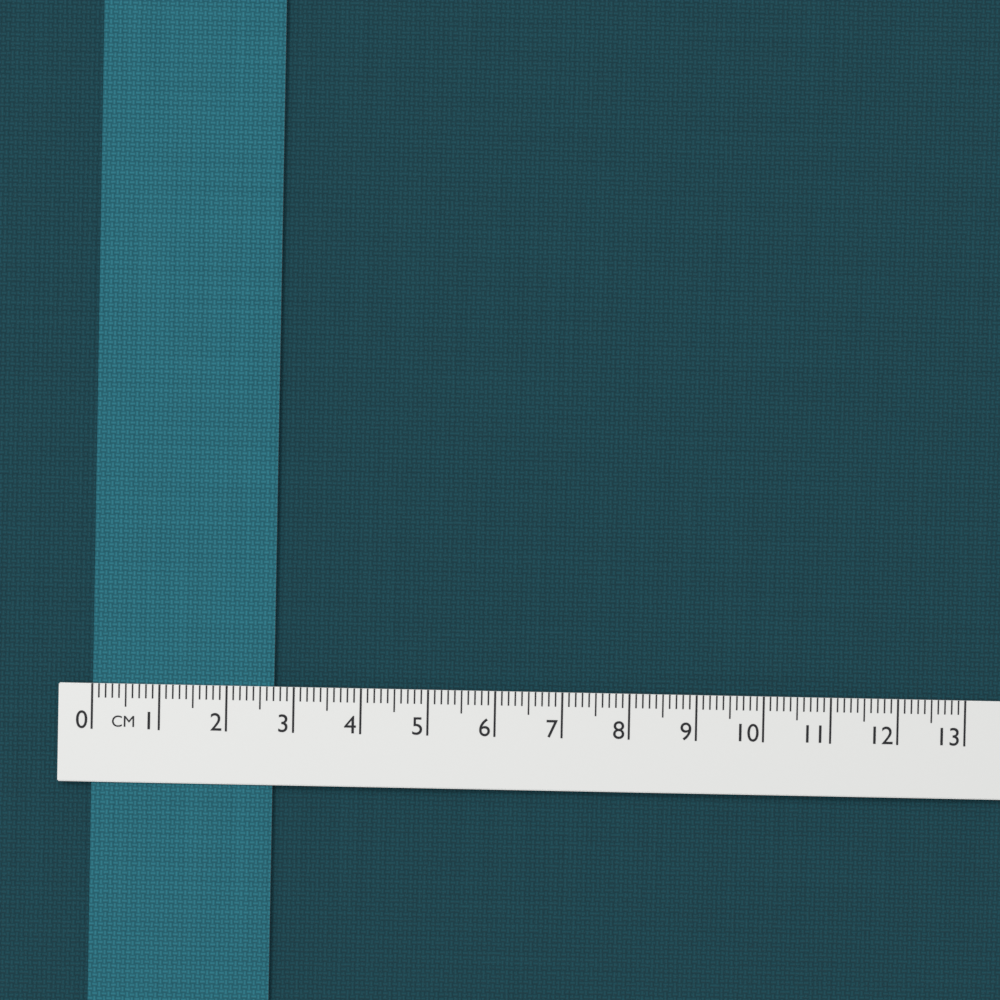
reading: 2.7 cm
